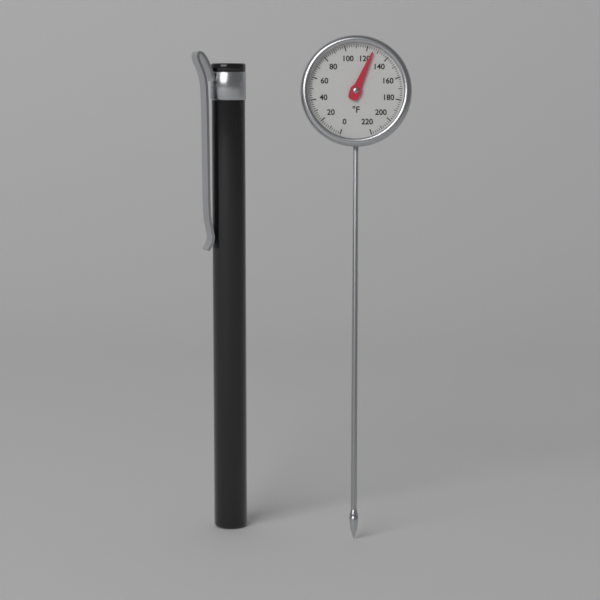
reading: 126 °F
